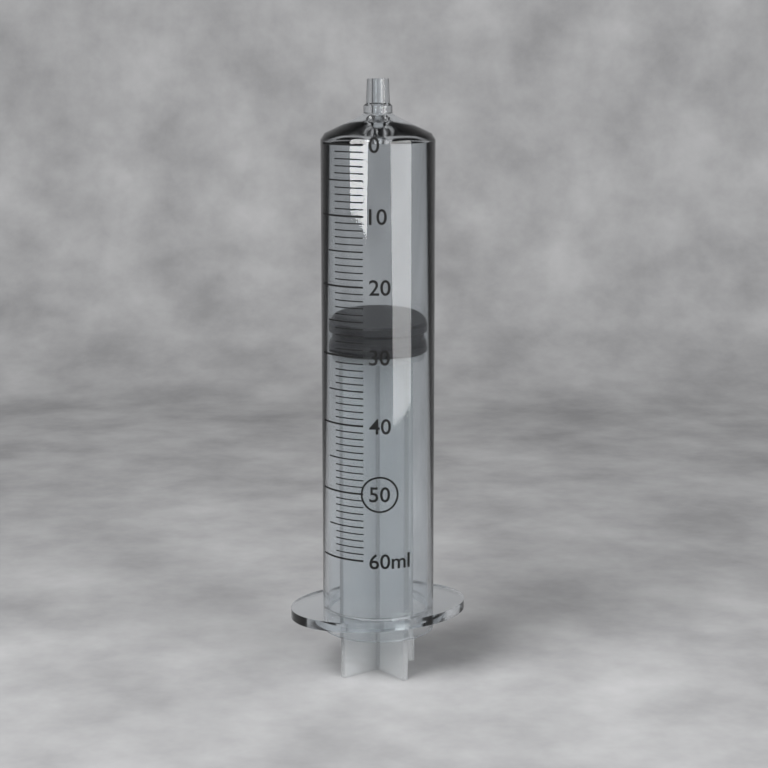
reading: 26 ml
